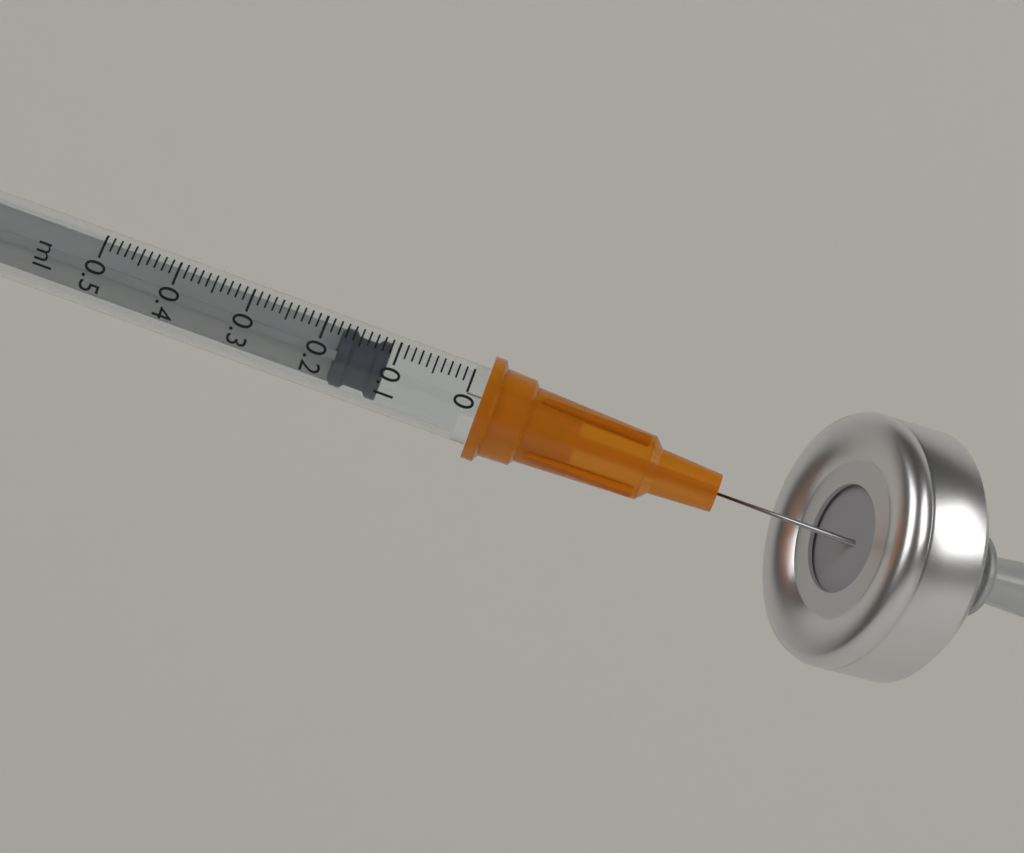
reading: 0.11 ml
